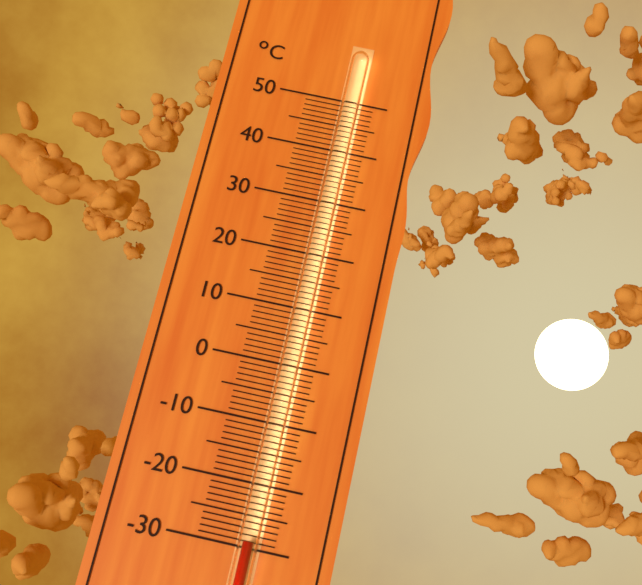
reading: -29 °C
